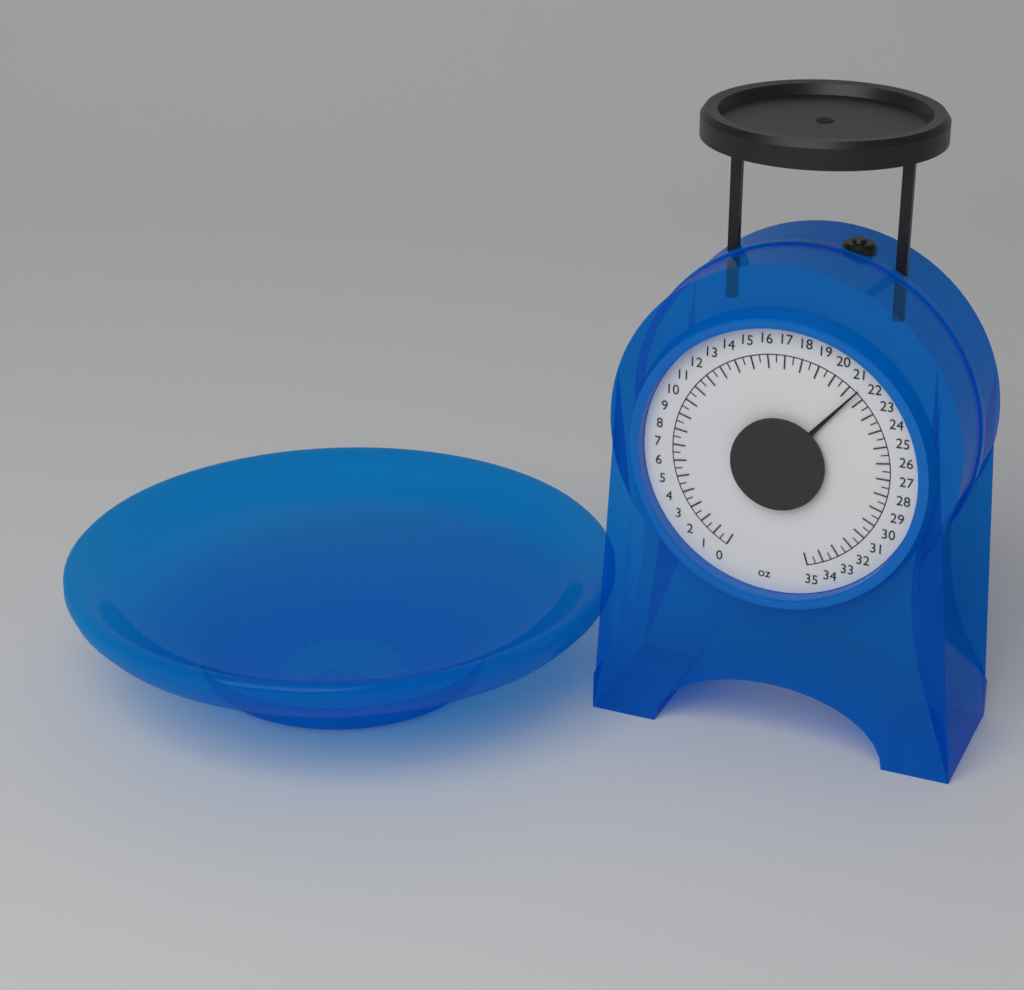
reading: 21.5 oz
